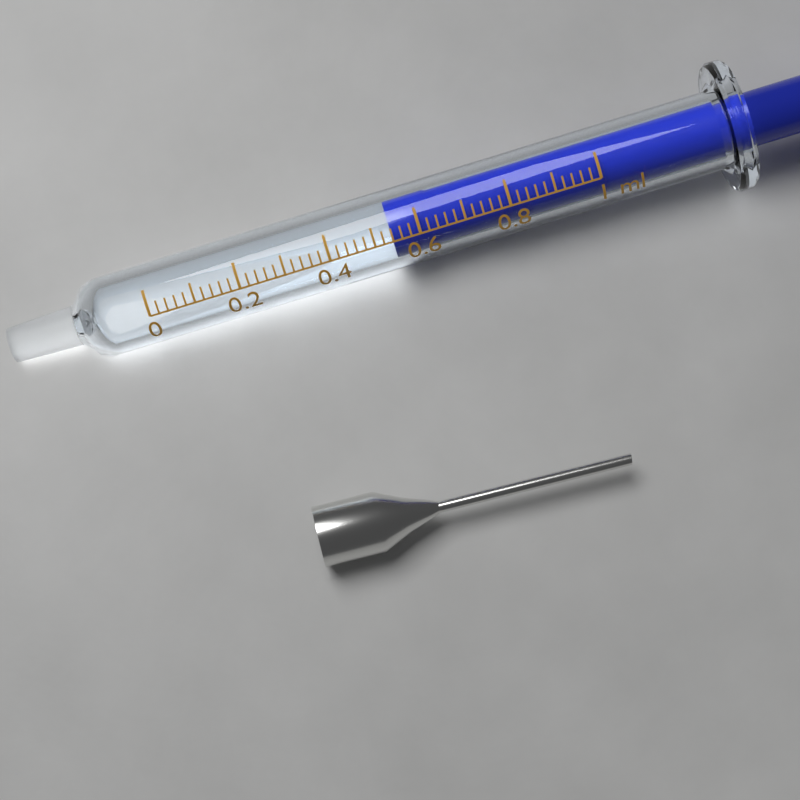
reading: 0.54 ml
